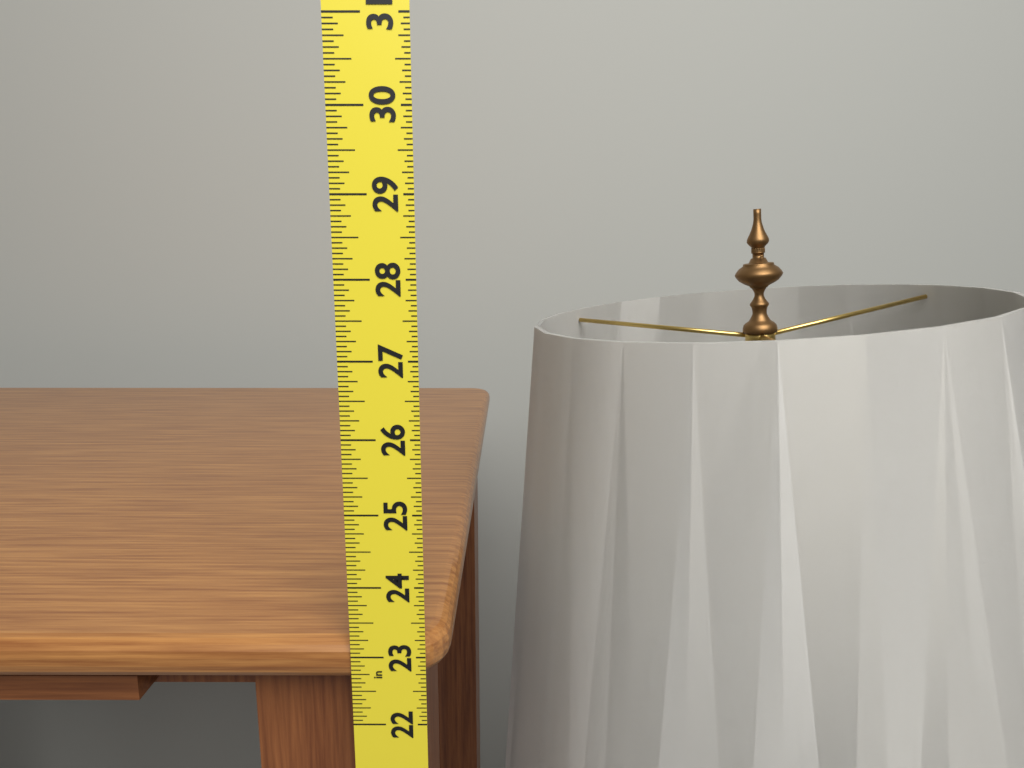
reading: 23.1875 in
